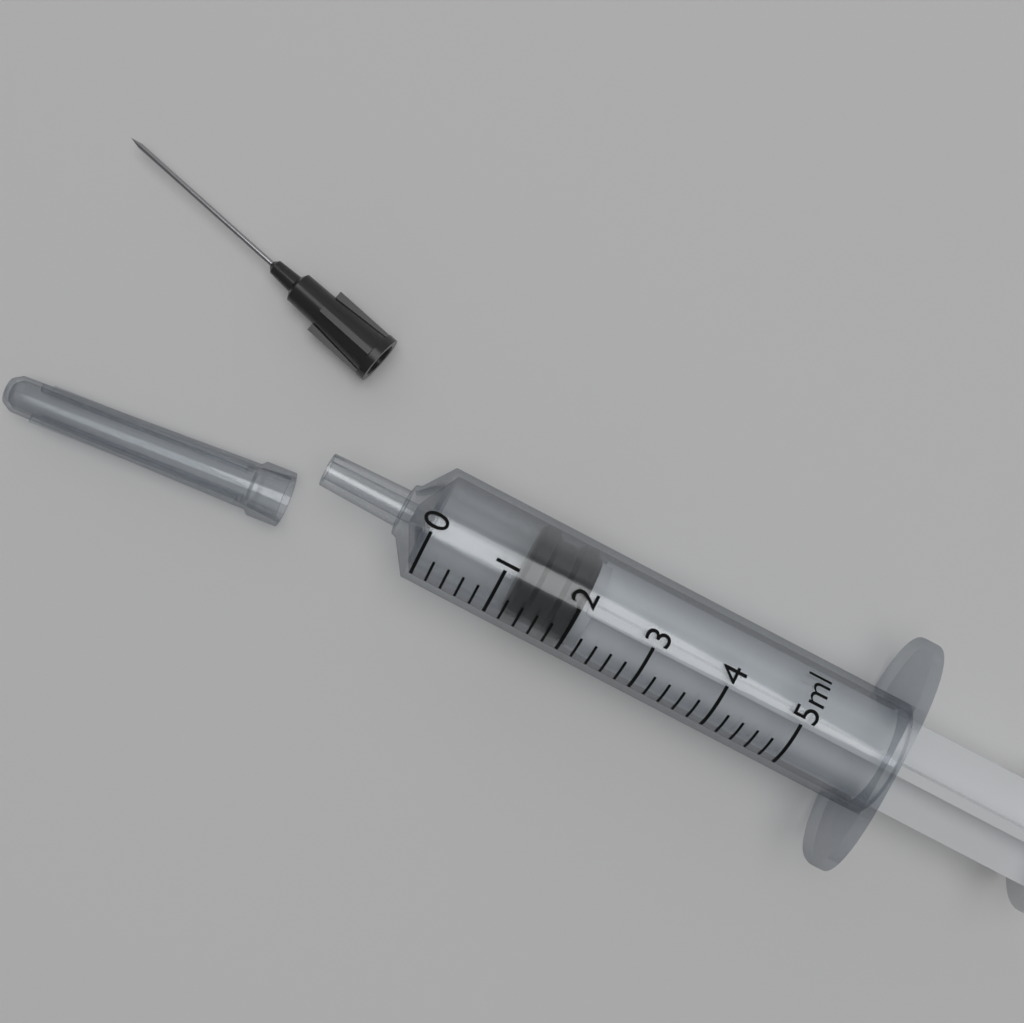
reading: 1.2 ml
